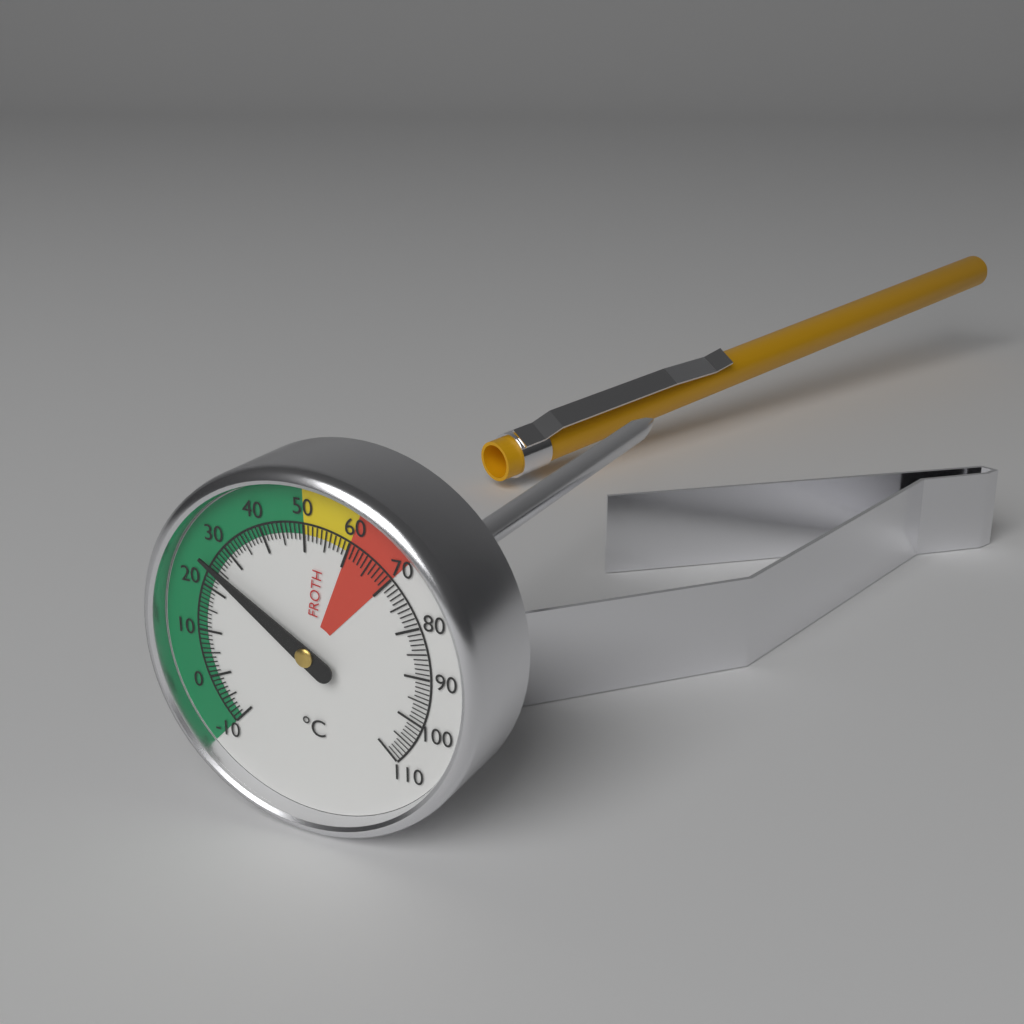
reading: 25 °C
